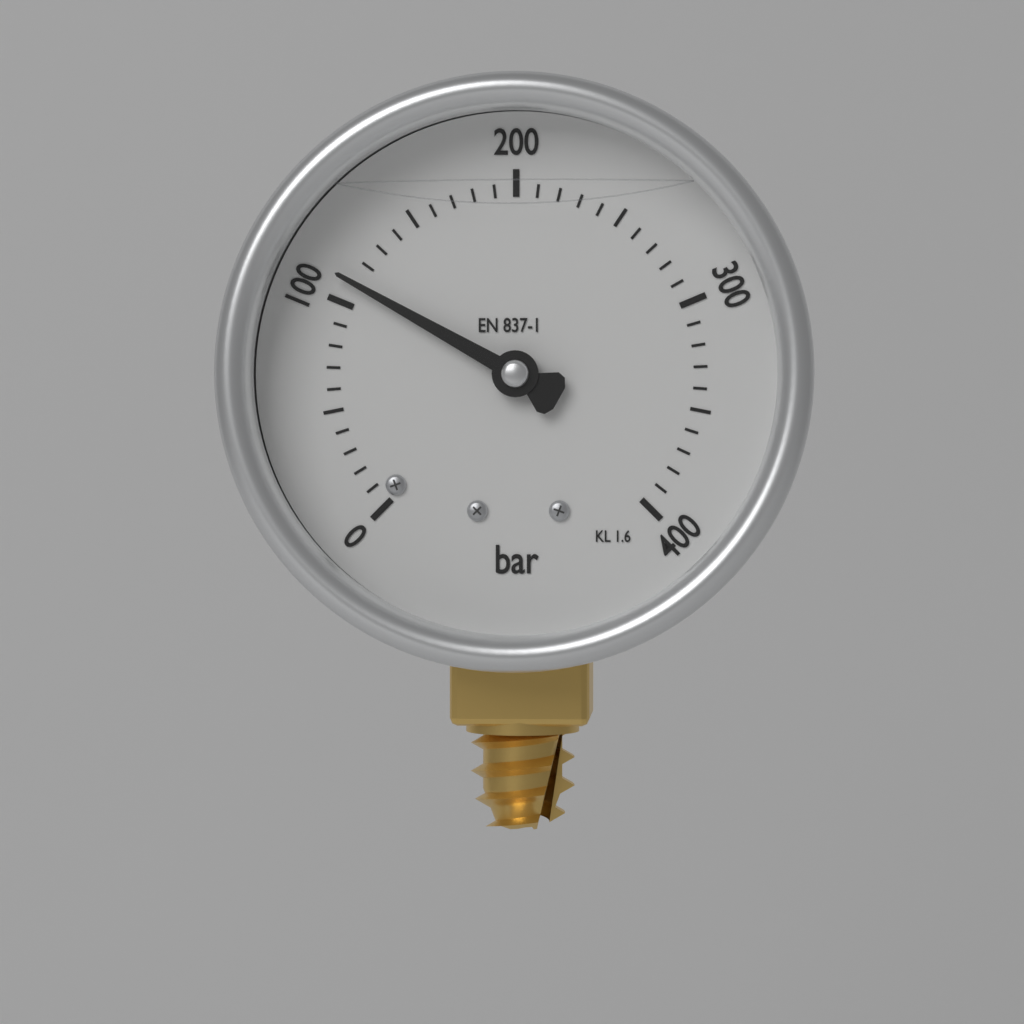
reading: 110 bar
